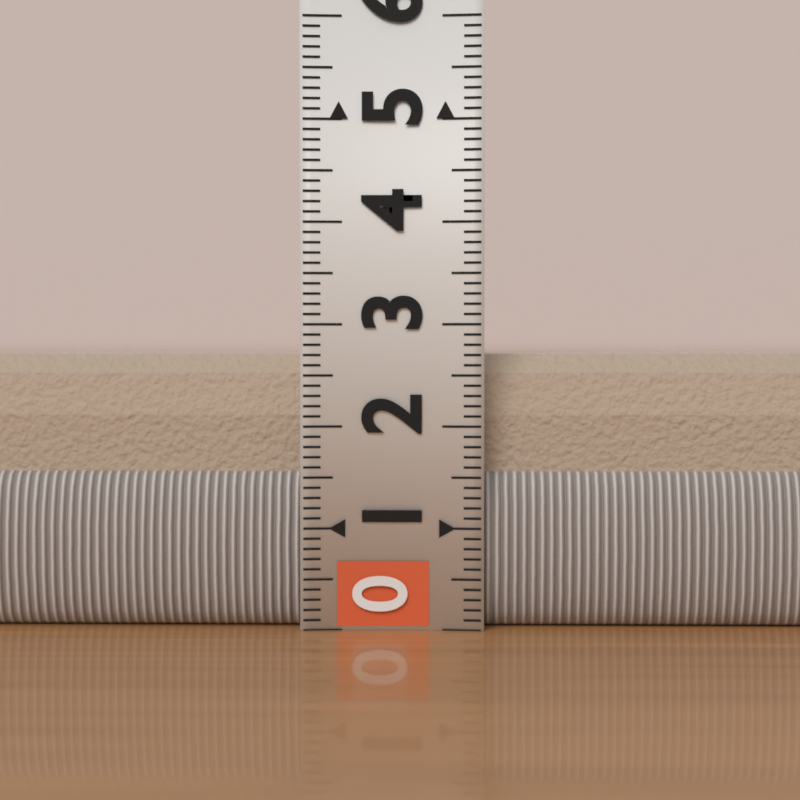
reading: 2.8 (no unit)
